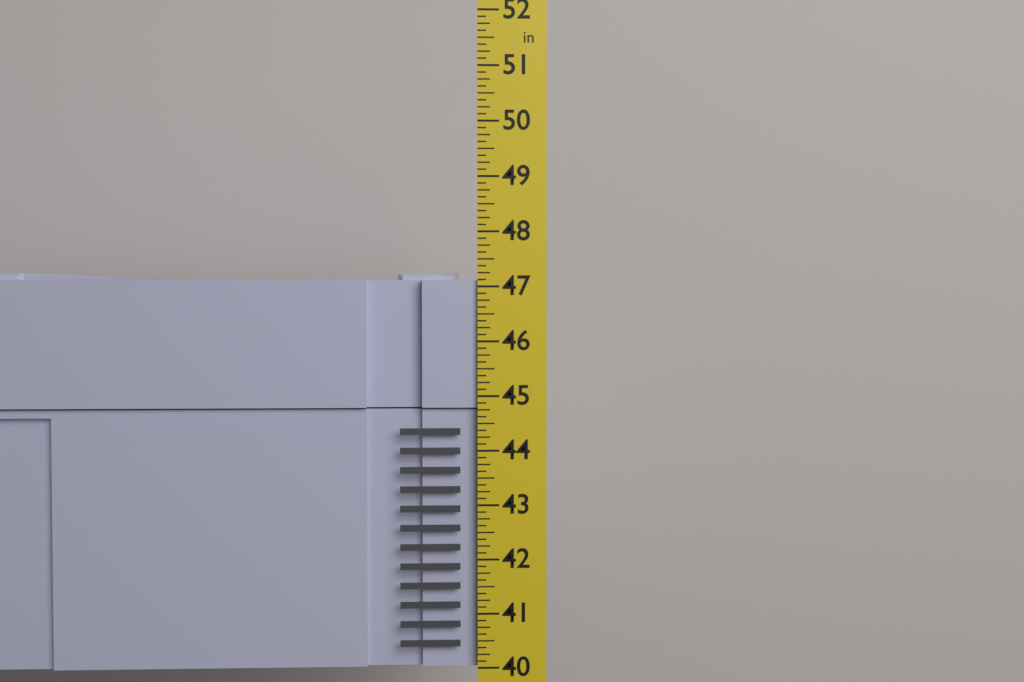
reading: 47.250 in
